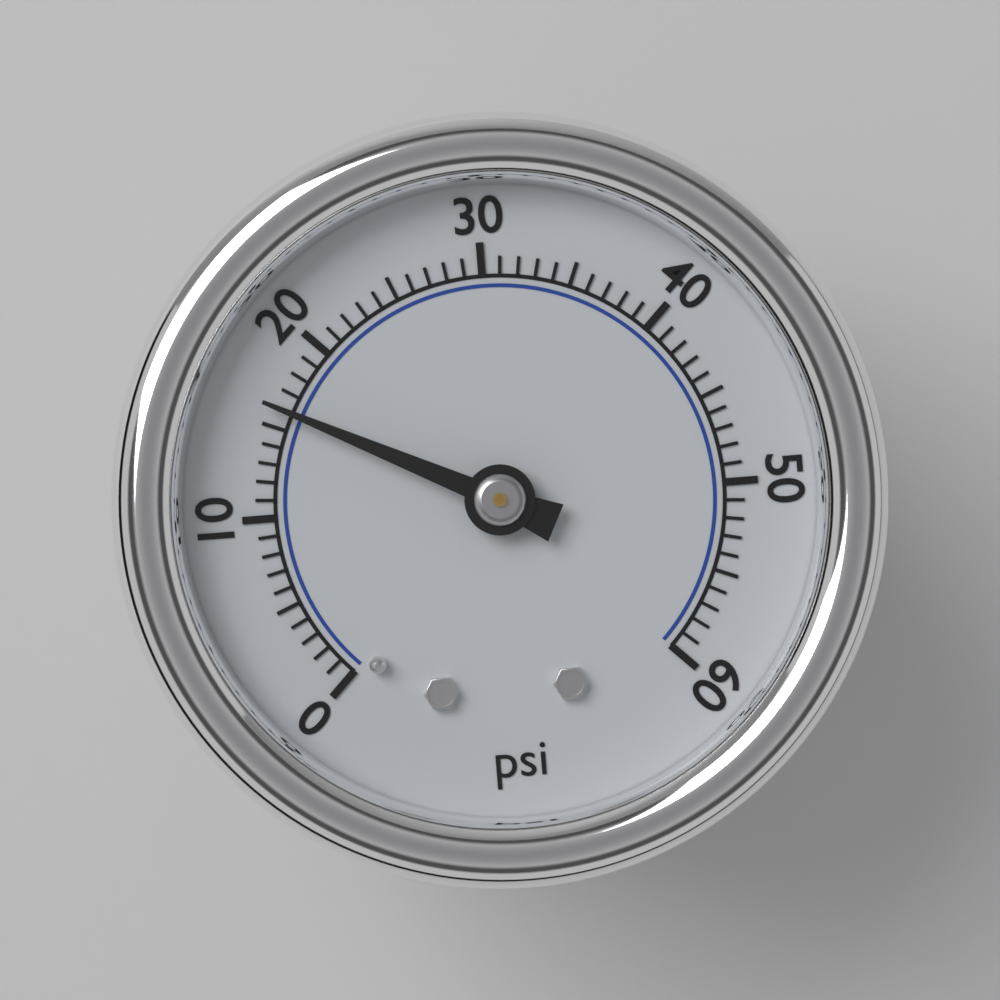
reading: 16 psi
